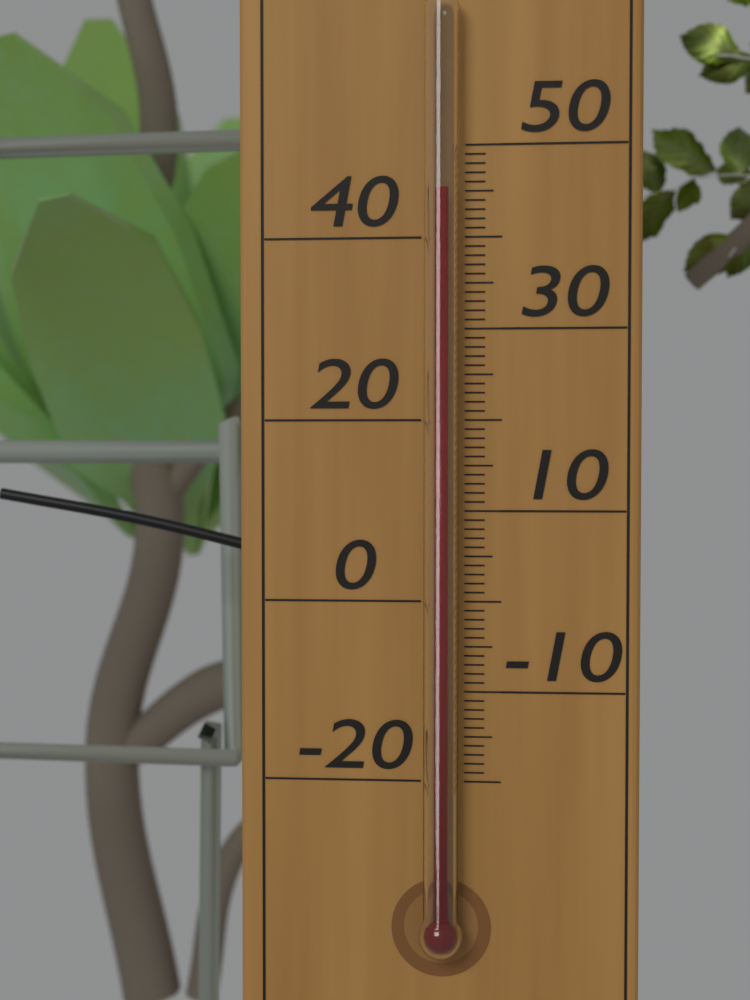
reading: 45 °C
